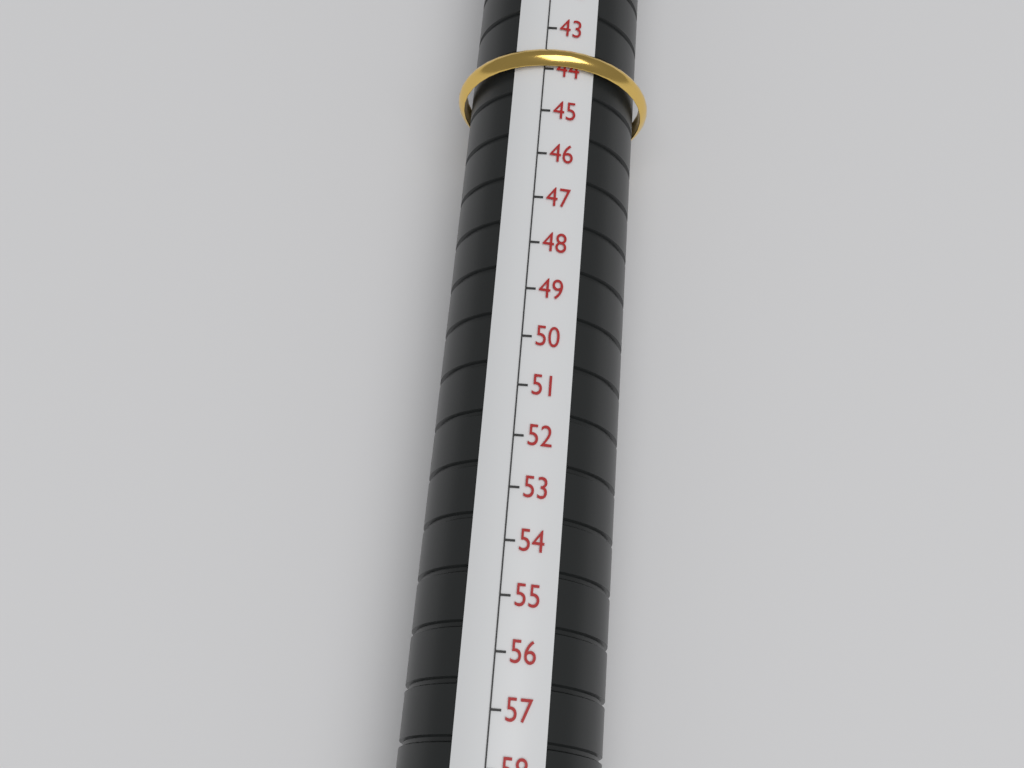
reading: 44 (no unit)
